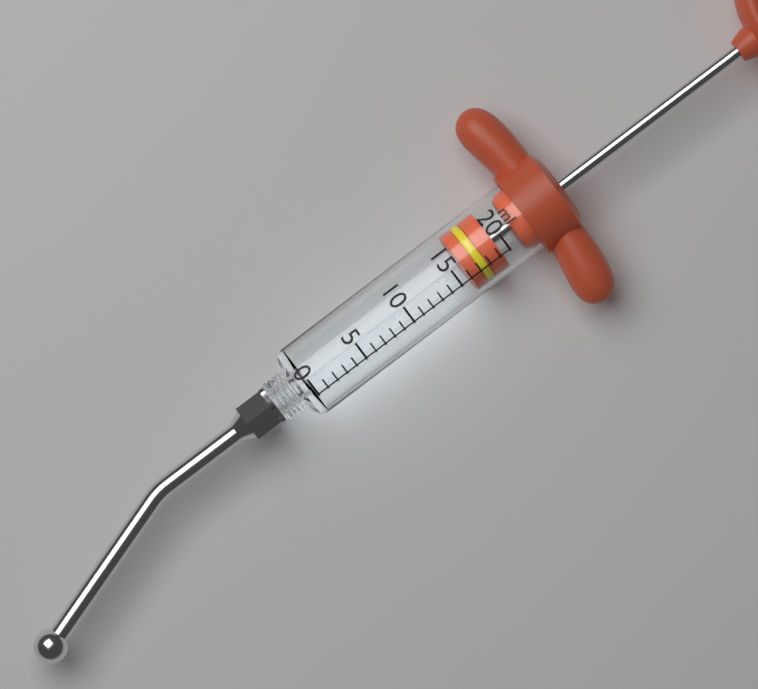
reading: 16 ml
